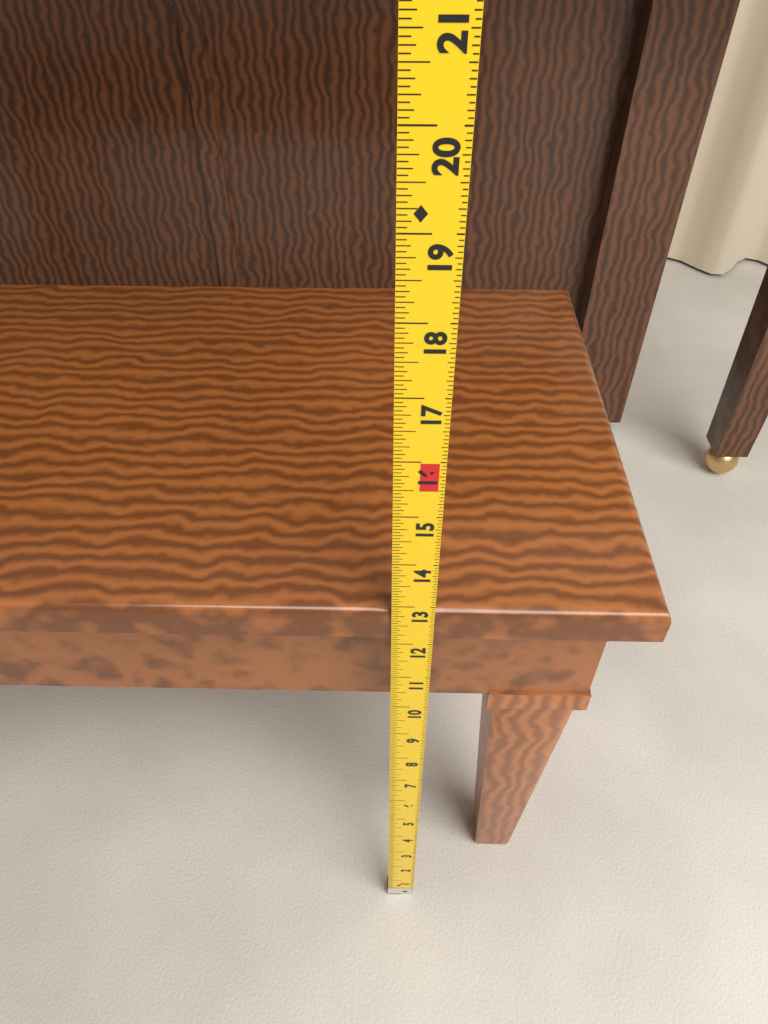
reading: 12.8125 in
